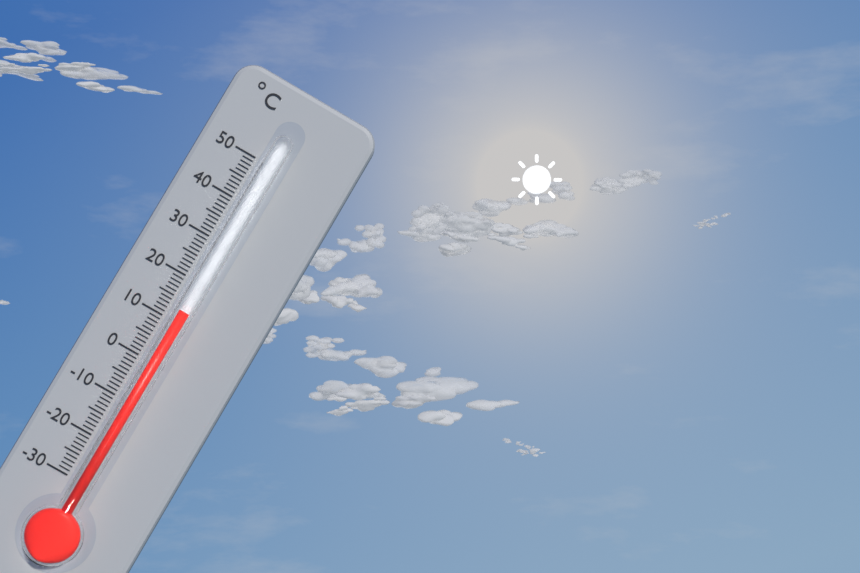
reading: 13 °C
